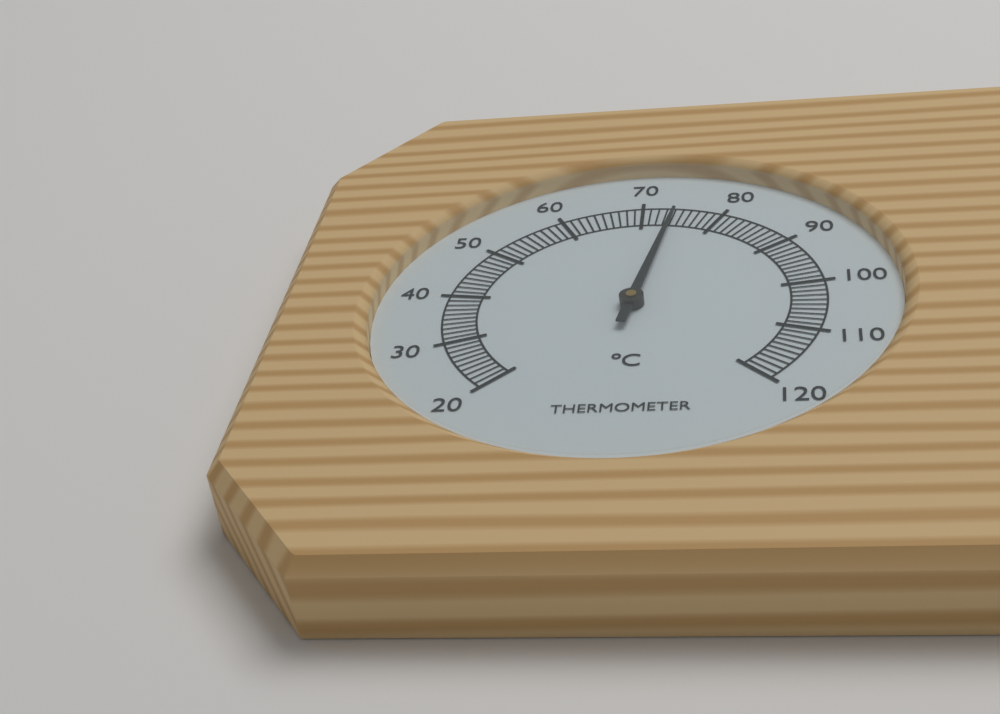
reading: 74 °C
